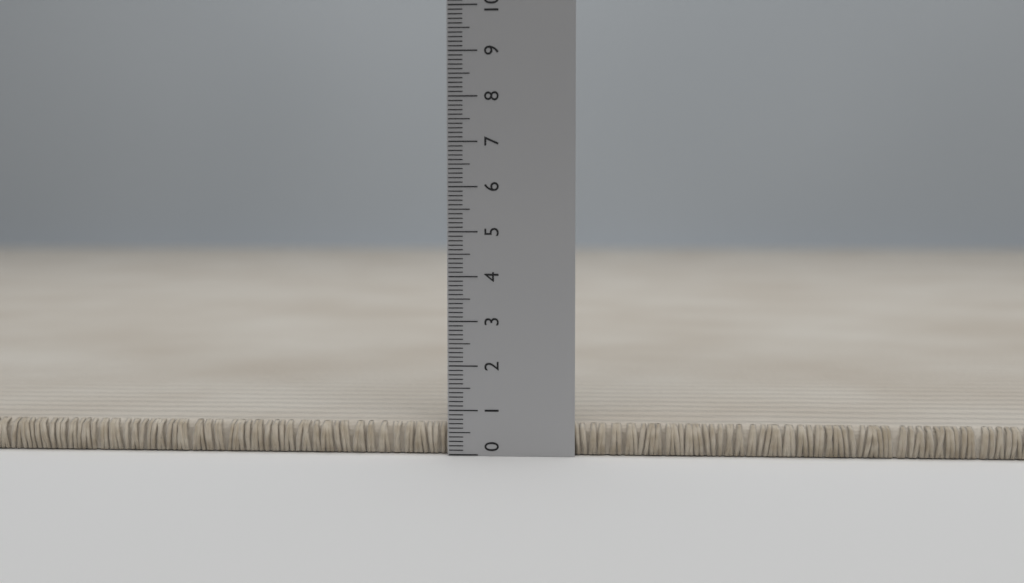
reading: 0.7 (no unit)
